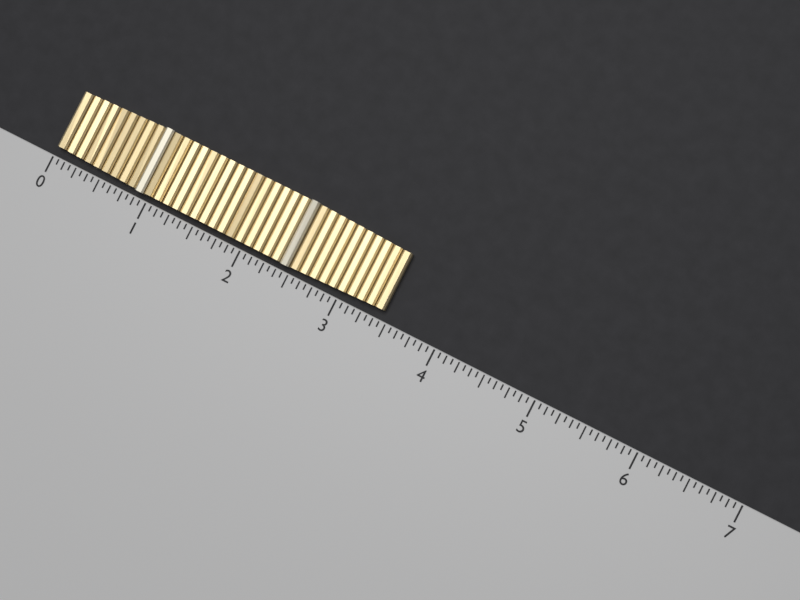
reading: 3.4375 (no unit)
